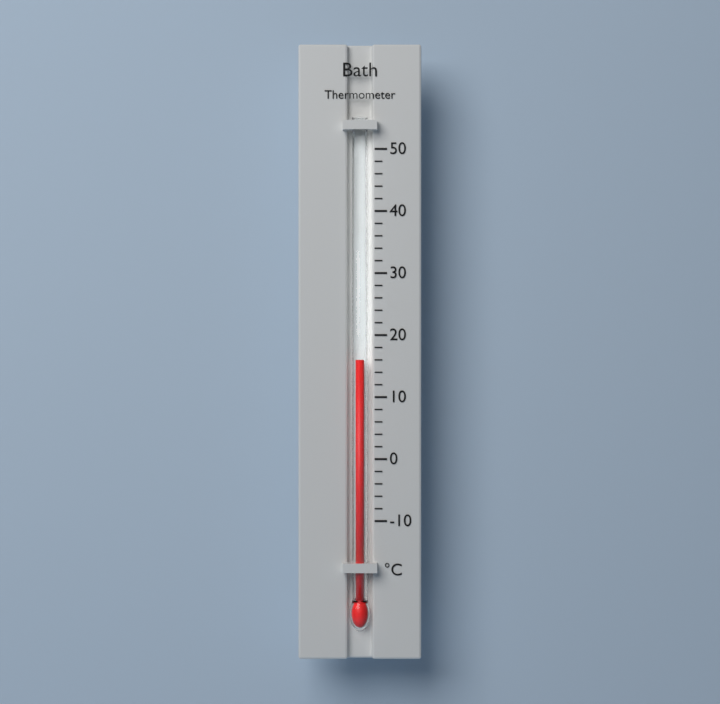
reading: 16 °C
